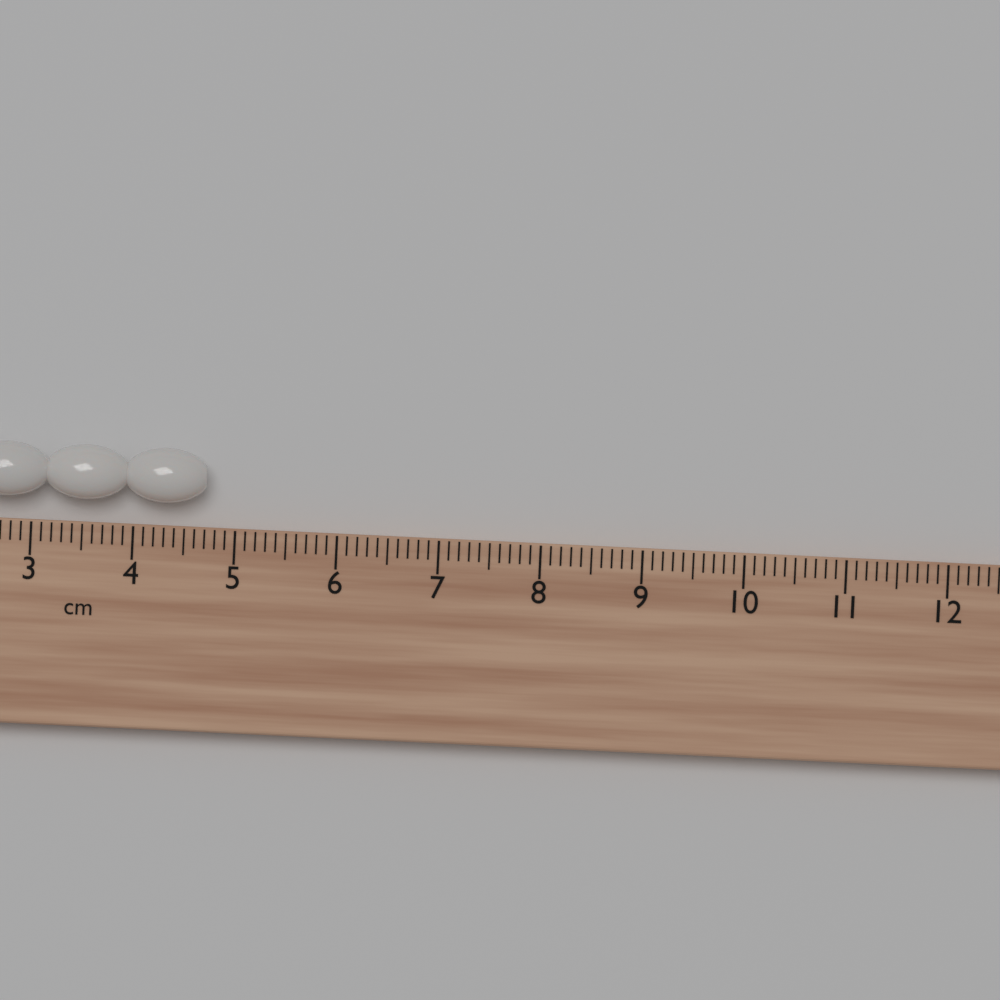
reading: 4.7 cm
